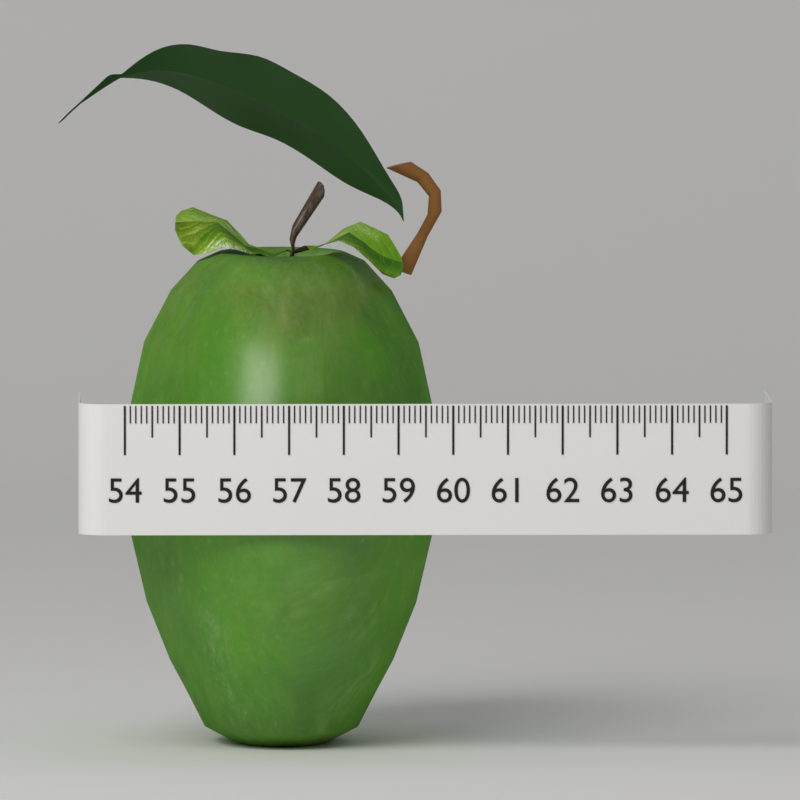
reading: 59.8 (no unit)
